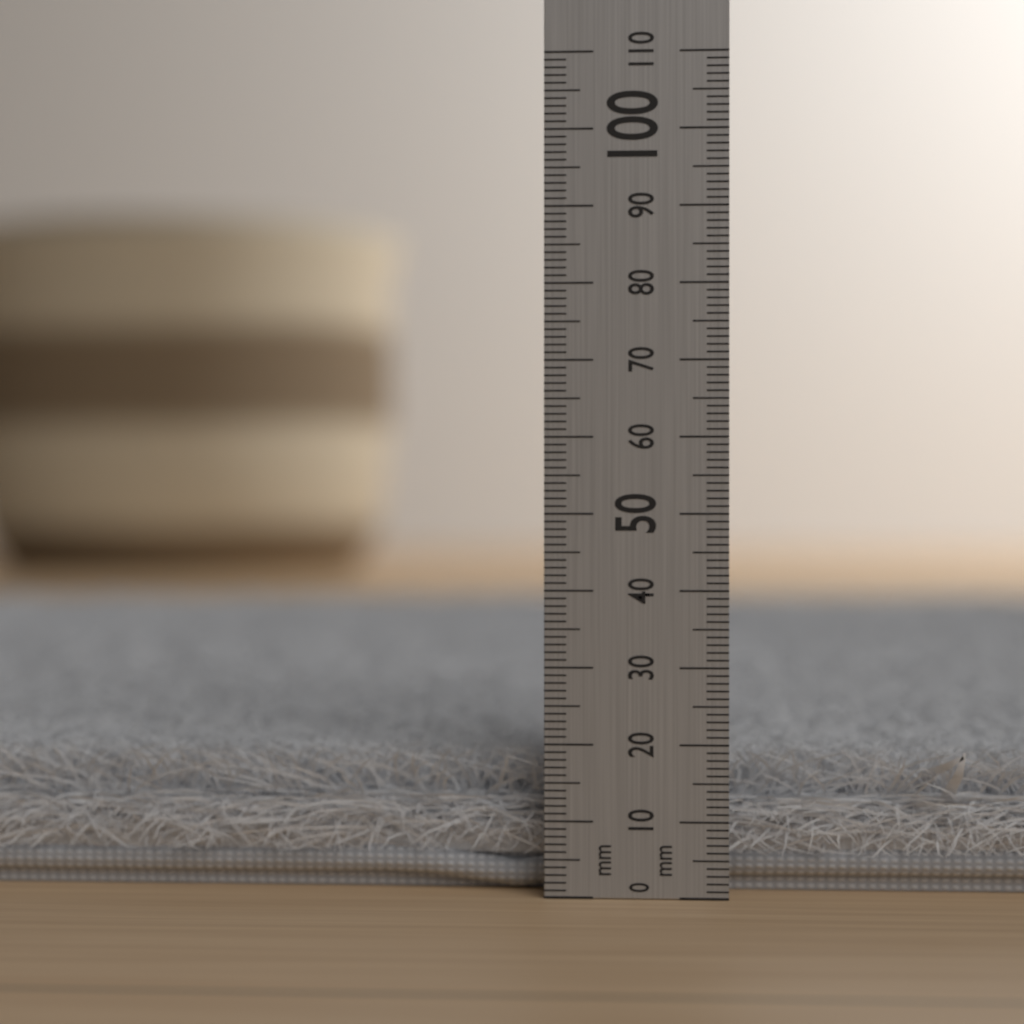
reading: 19 mm
